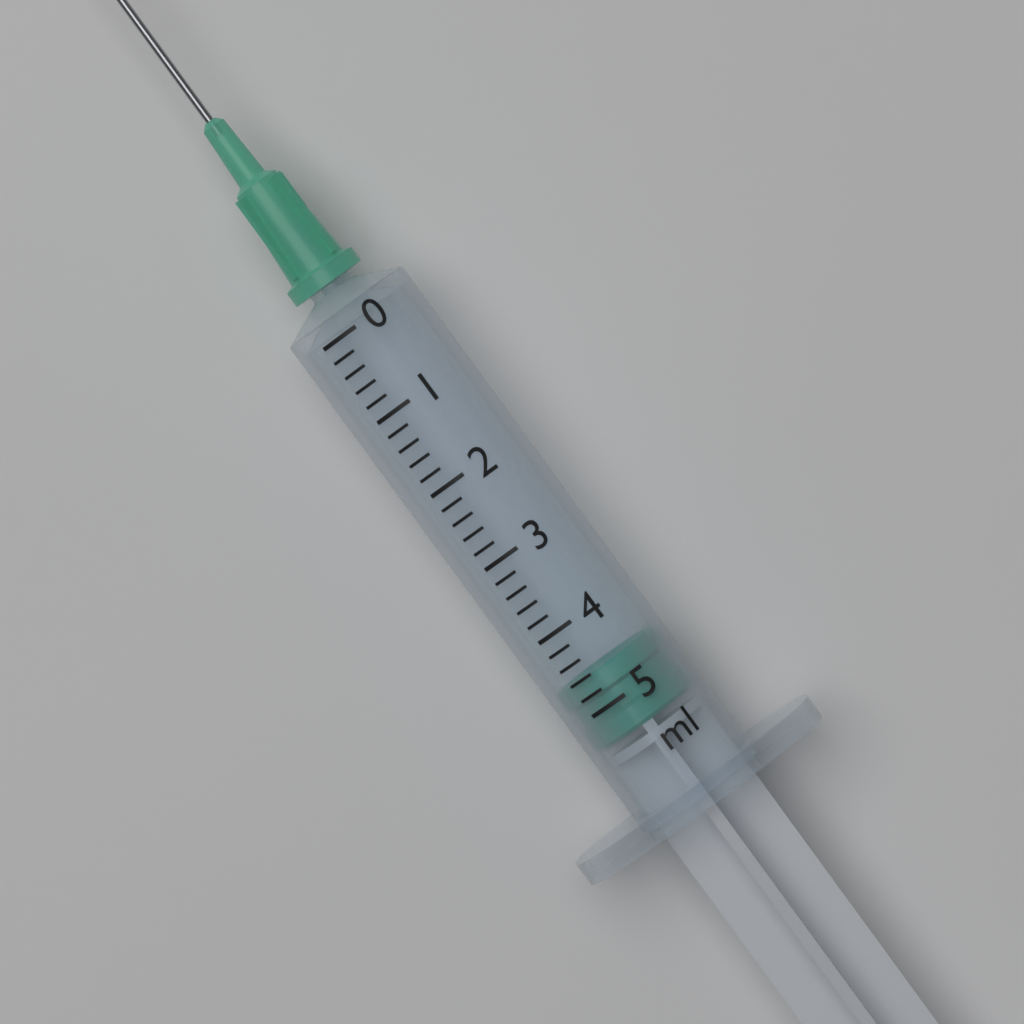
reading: 4.6 ml
